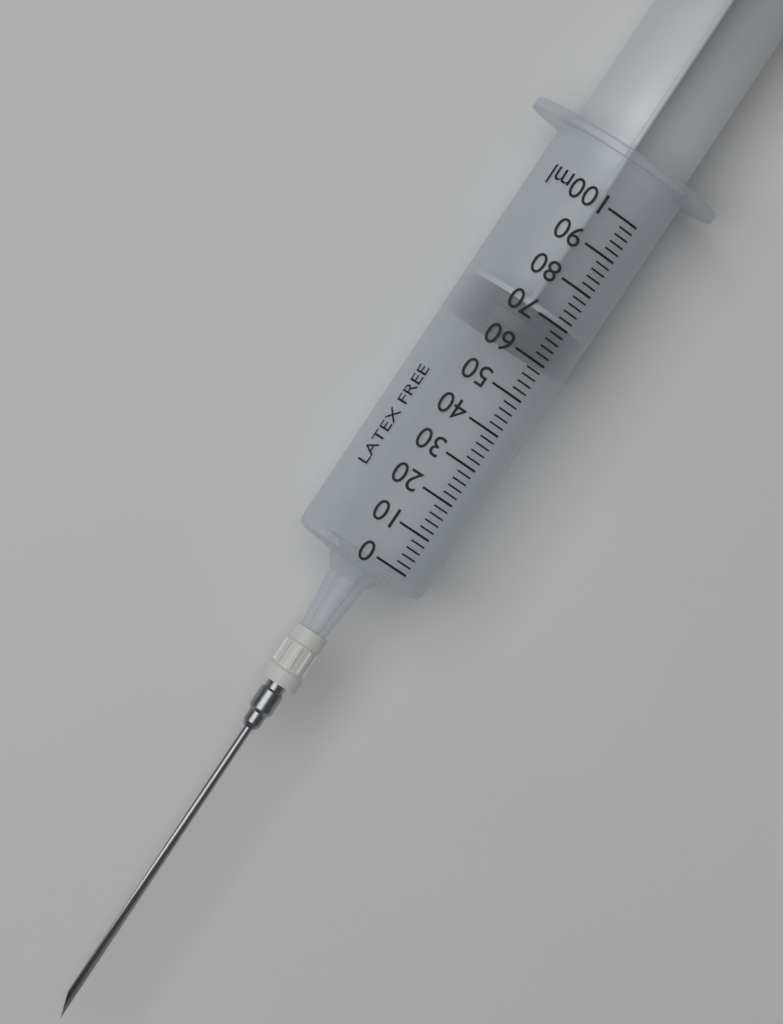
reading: 60 ml
